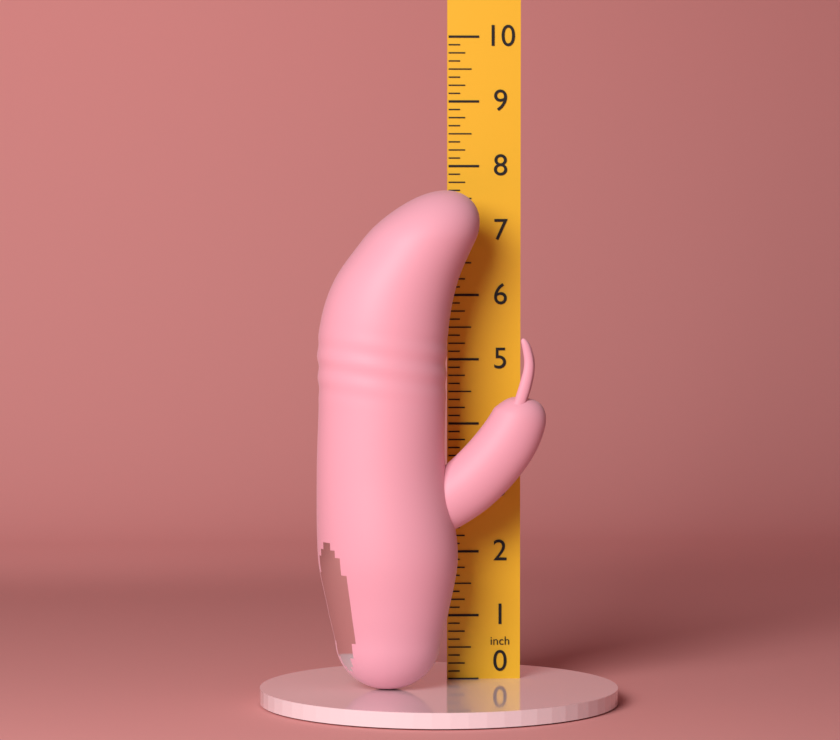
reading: 7.625 in
